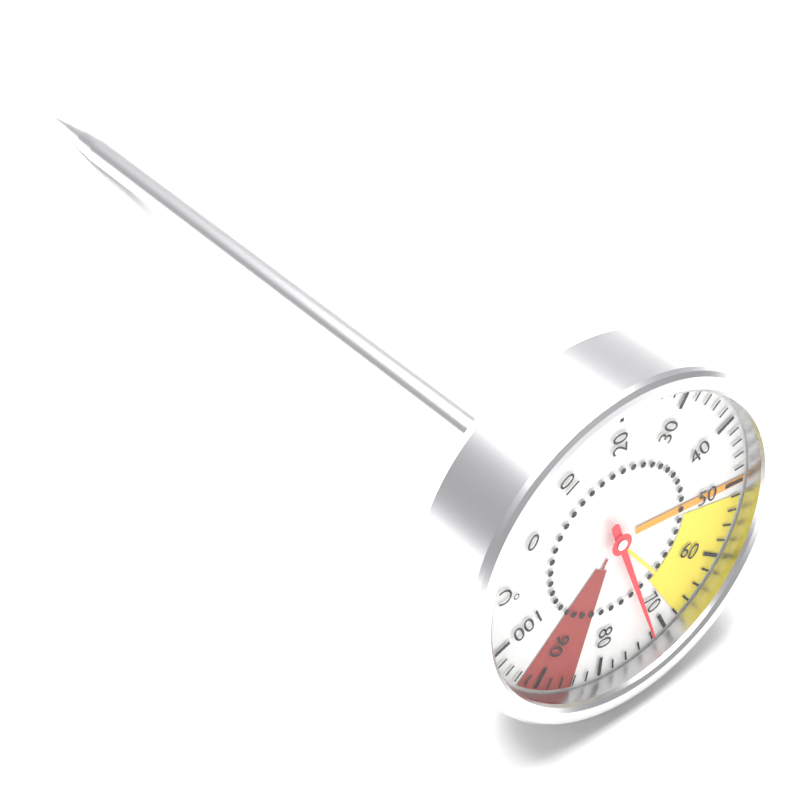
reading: 72 °C
